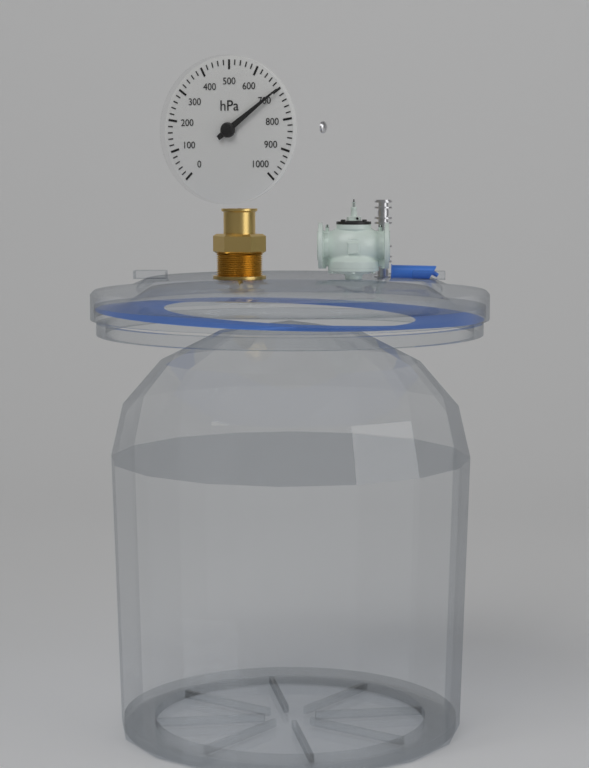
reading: 700 hPa
